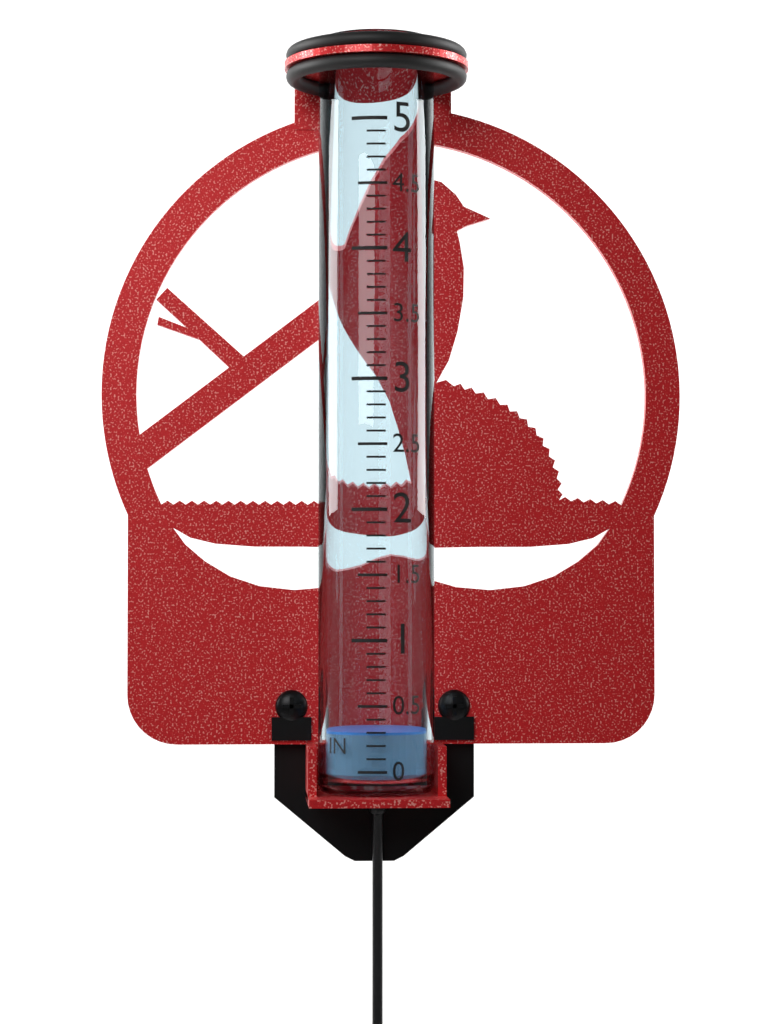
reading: 0.3 in
